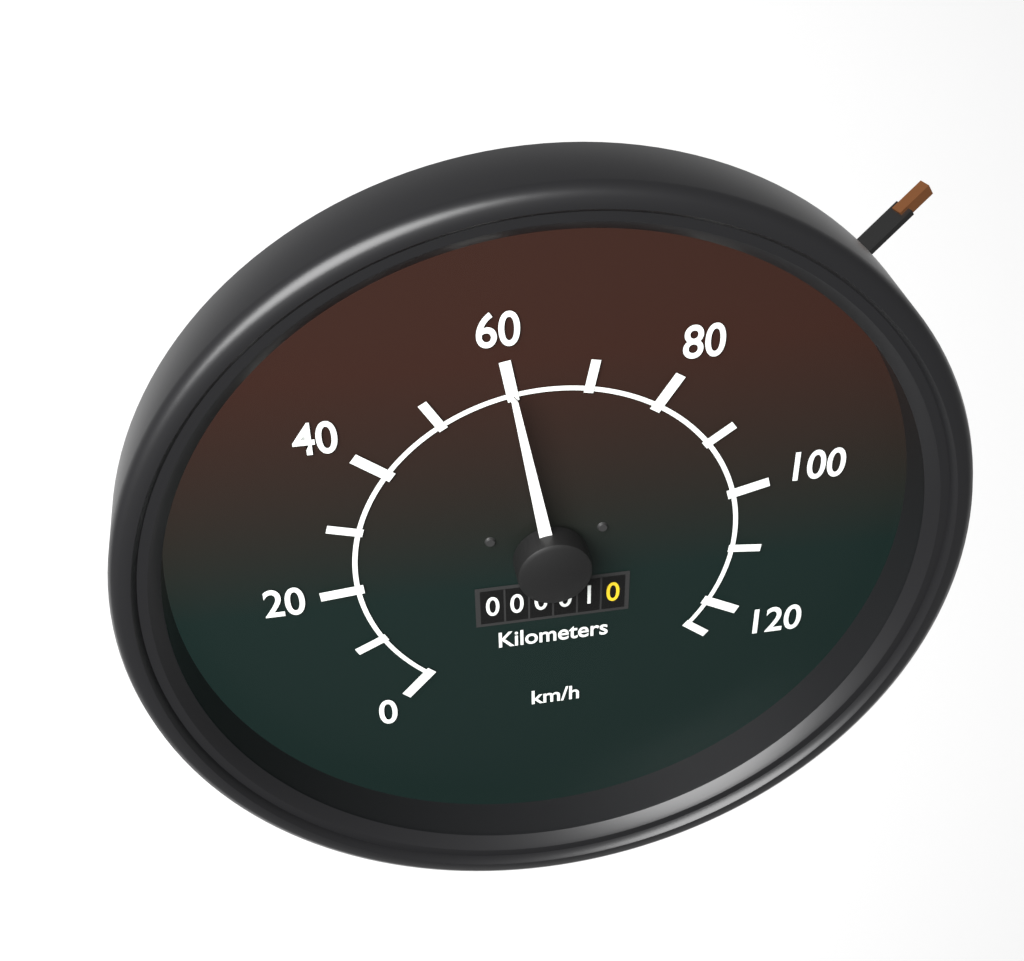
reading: 60 km/h
